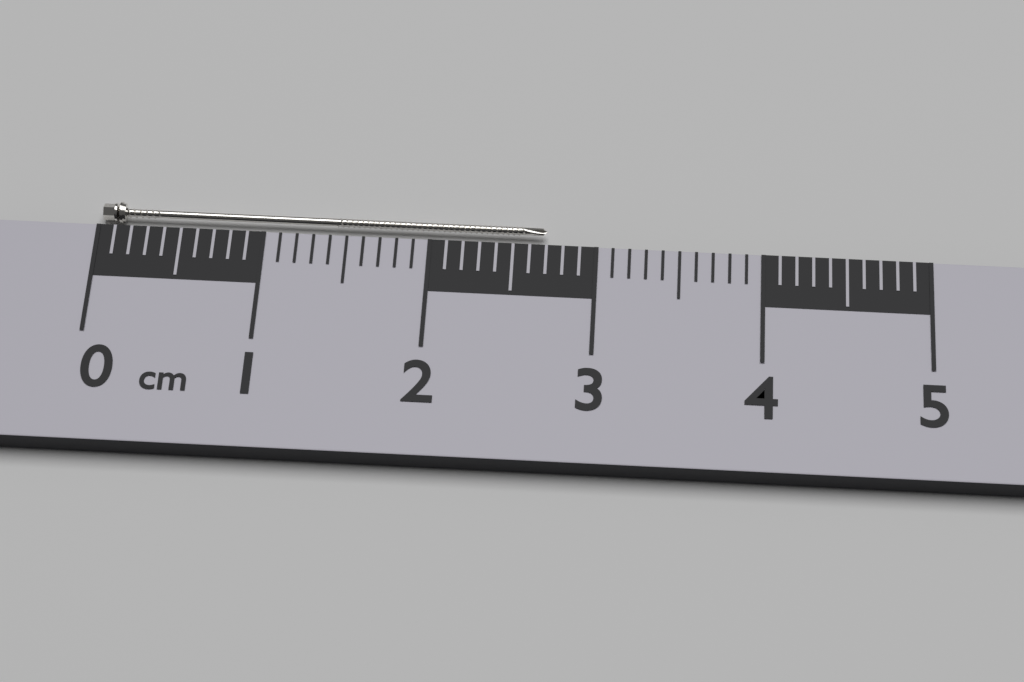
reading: 2.7 cm
